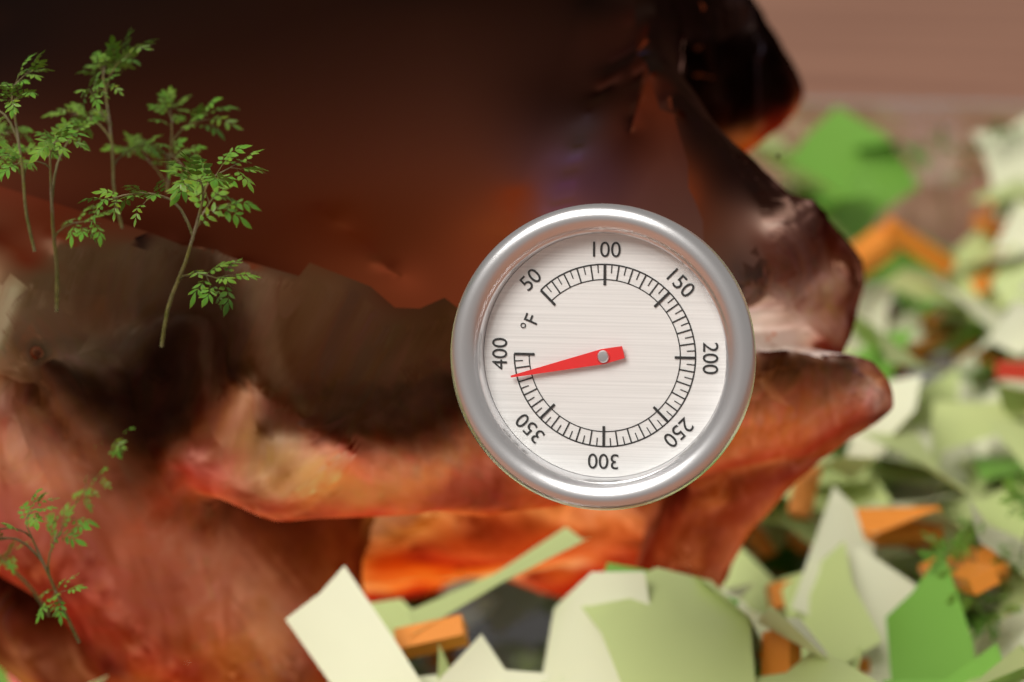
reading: 385 °F
